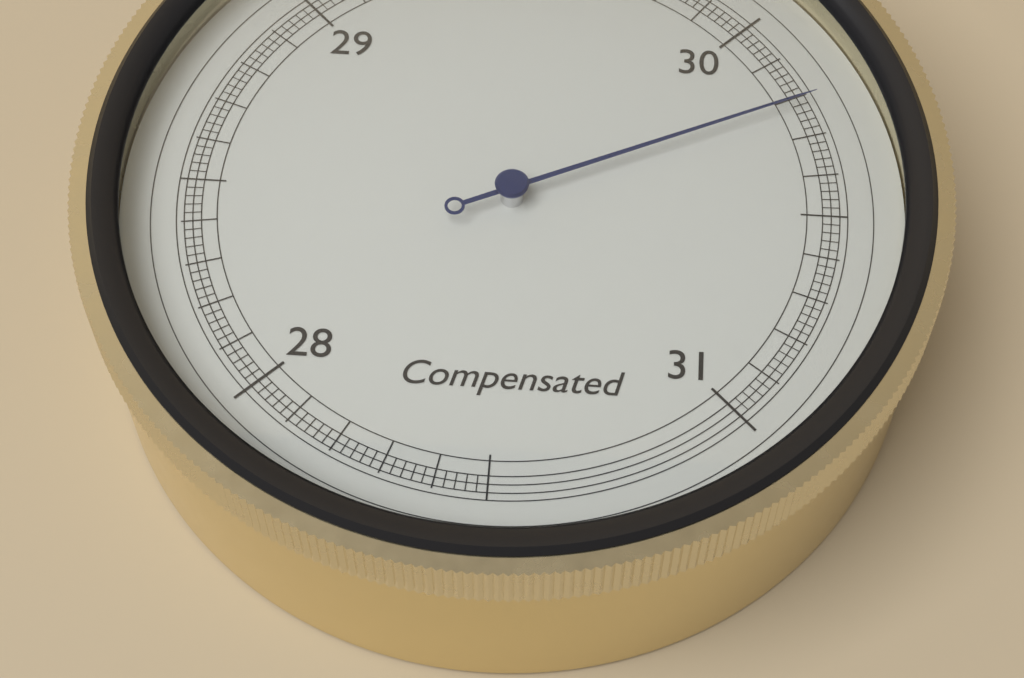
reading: 30.22 inHg
